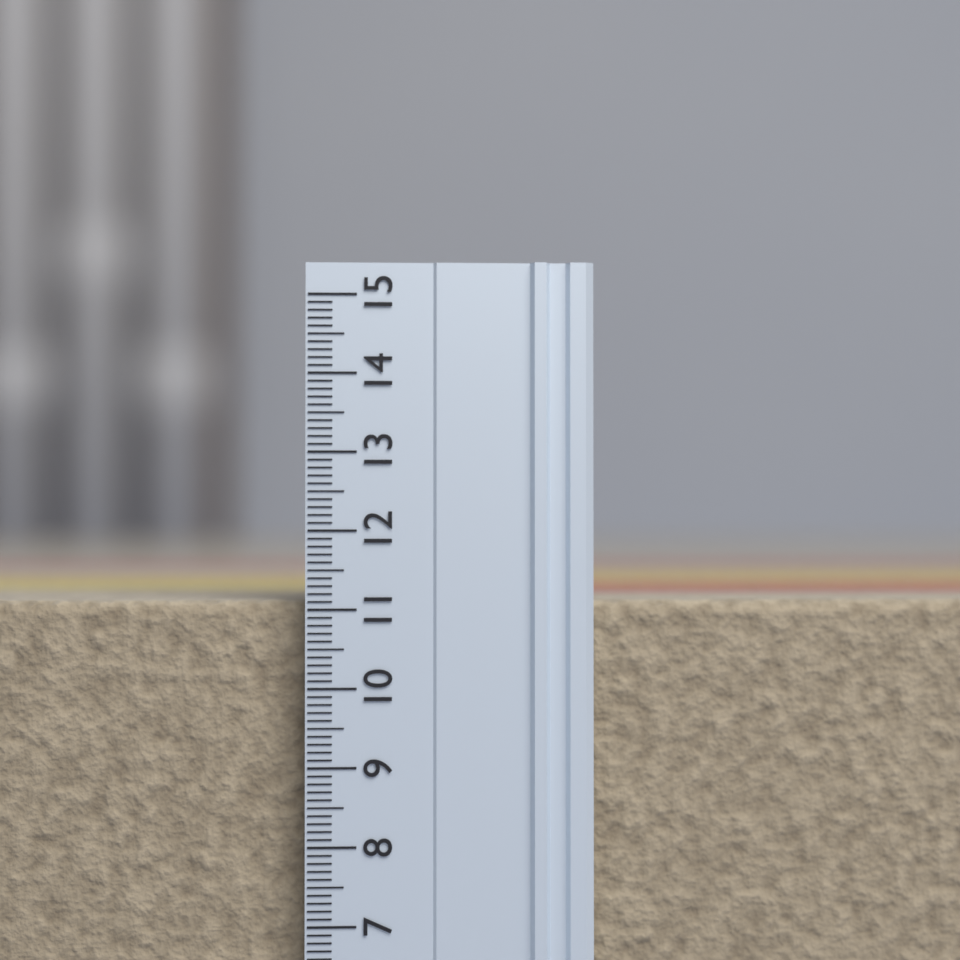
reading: 11.1 (no unit)
